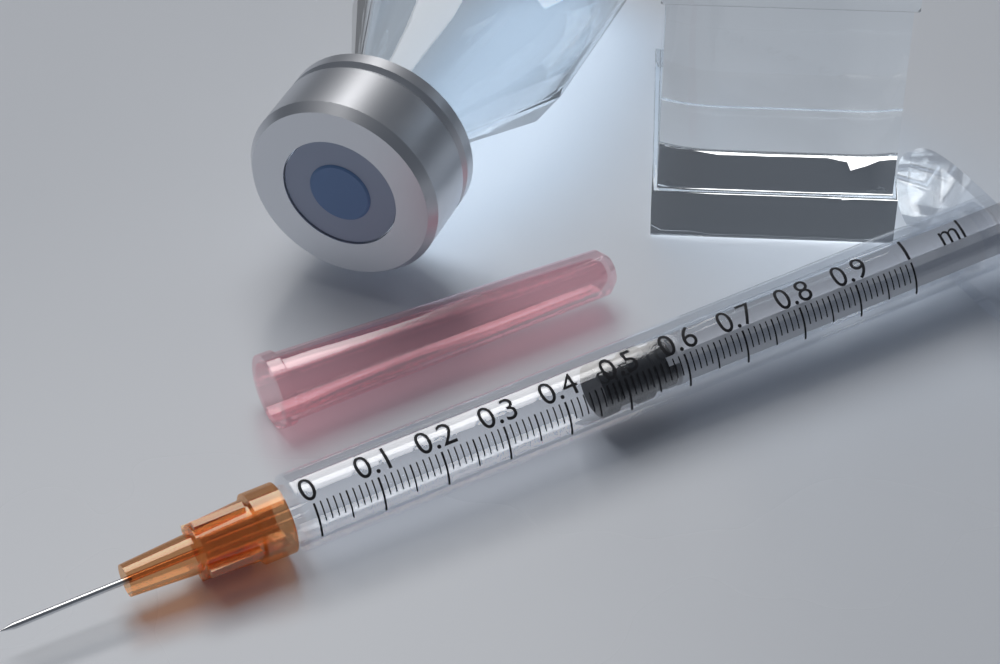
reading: 0.47 ml
